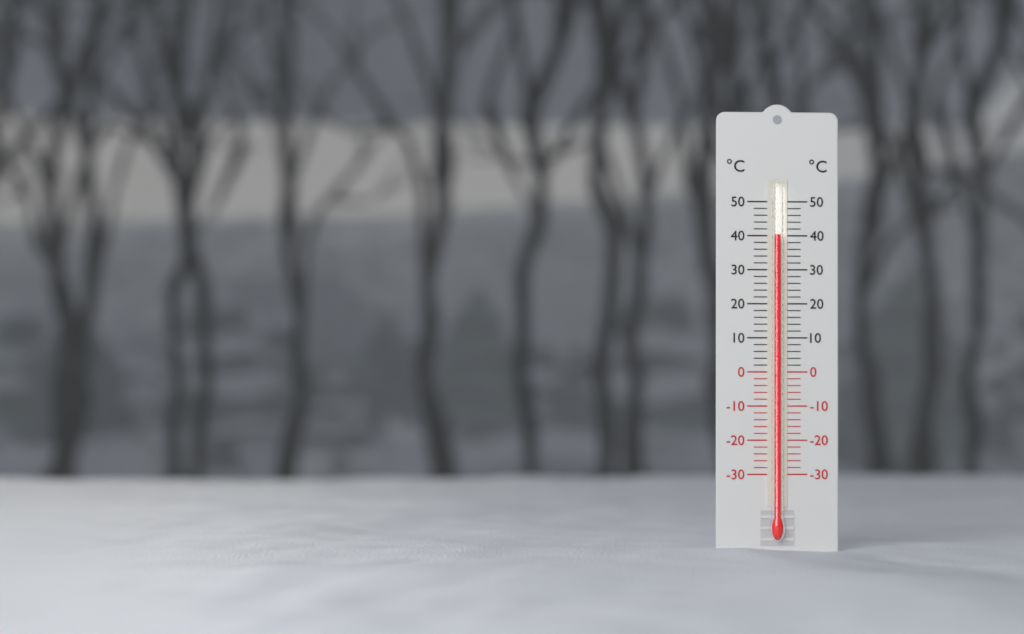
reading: 40 °C
